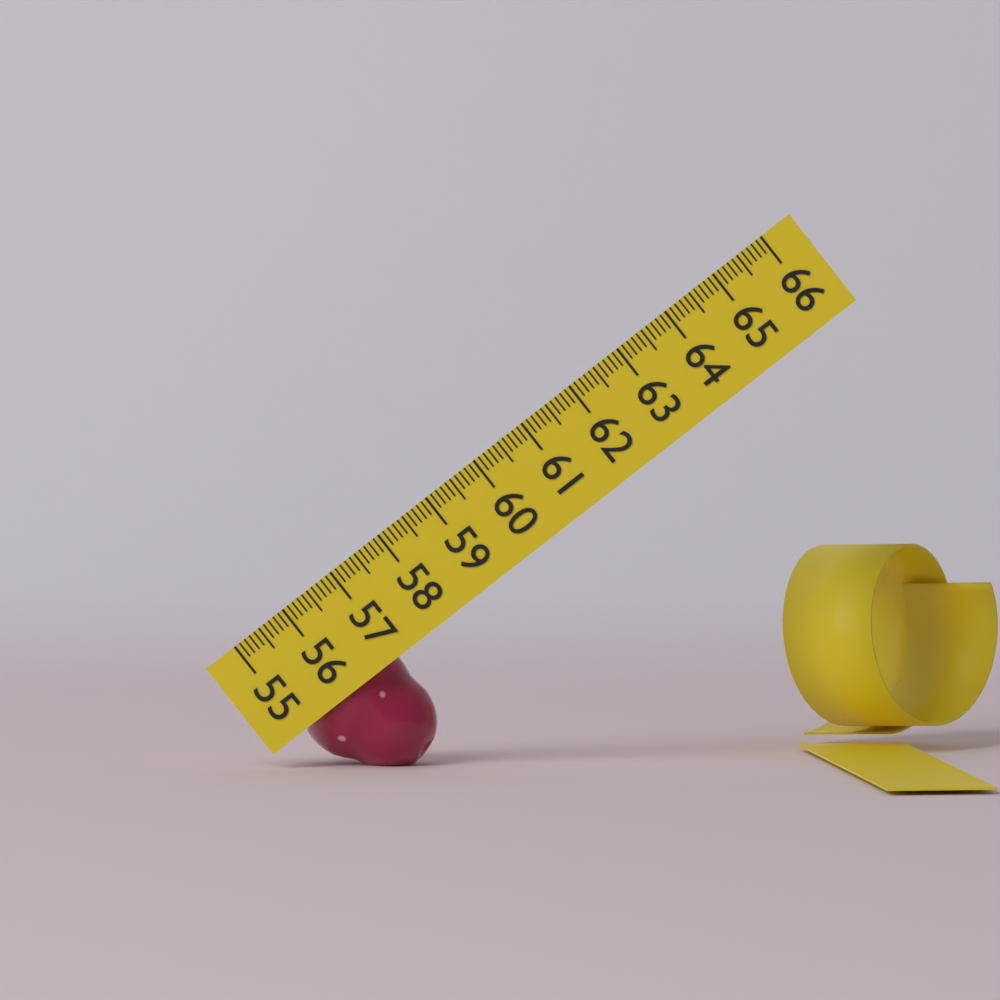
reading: 57.0 (no unit)
